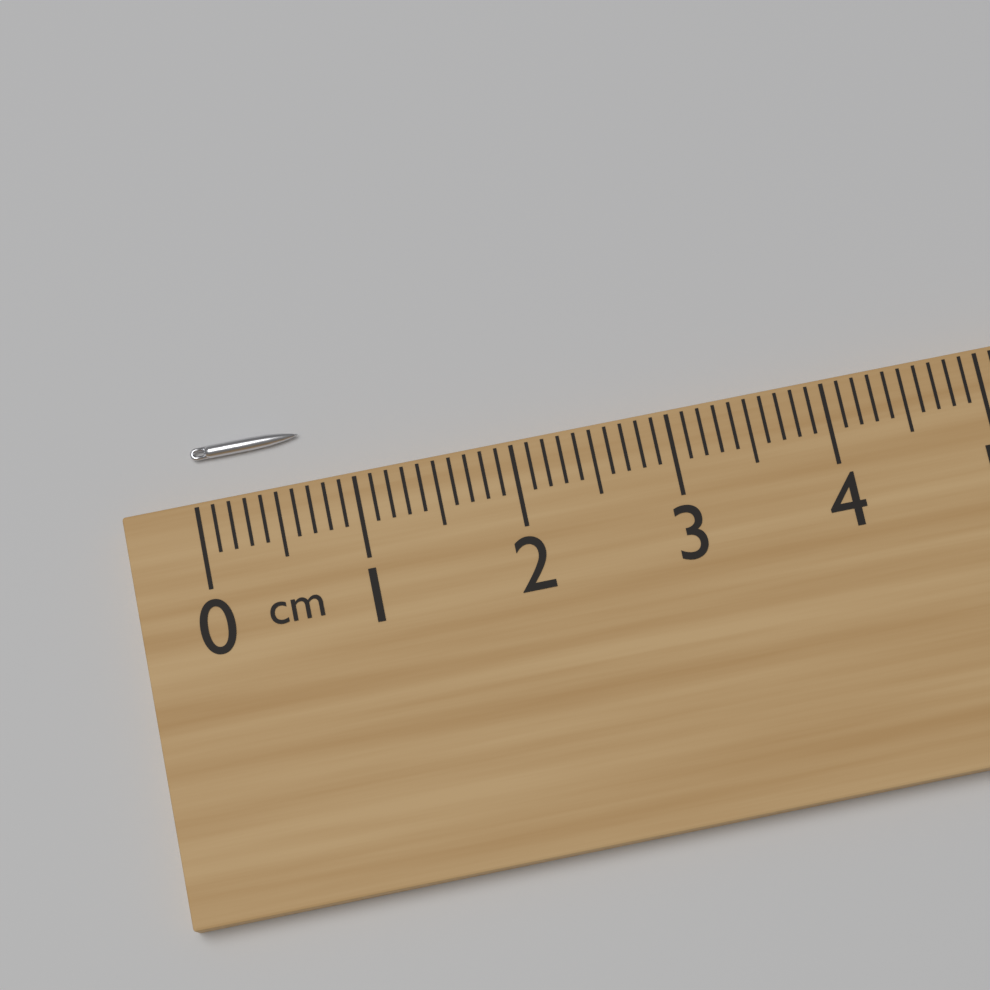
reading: 0.7 cm
